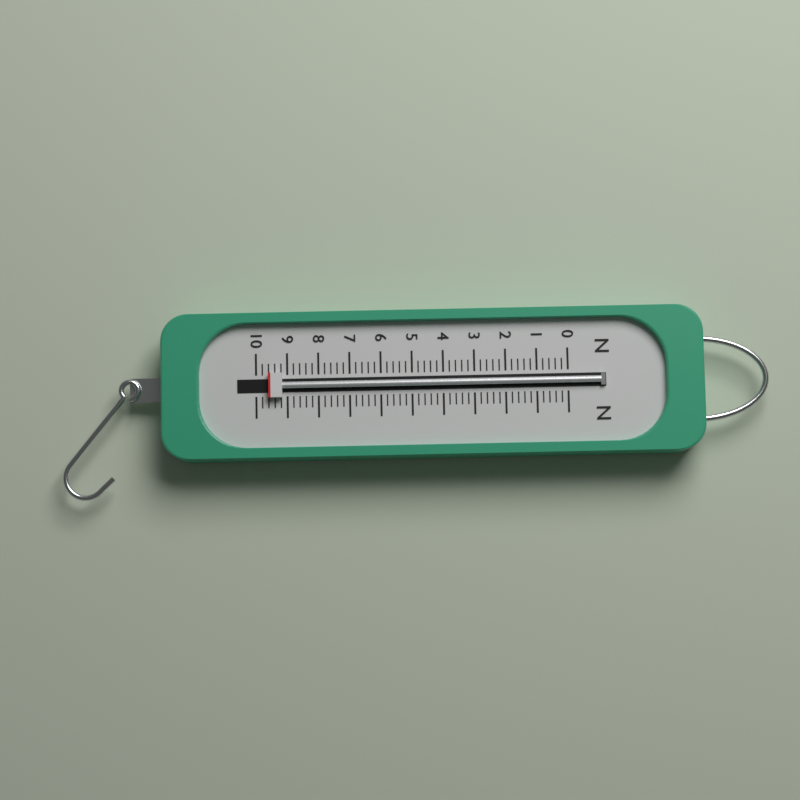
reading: 9.6 N
